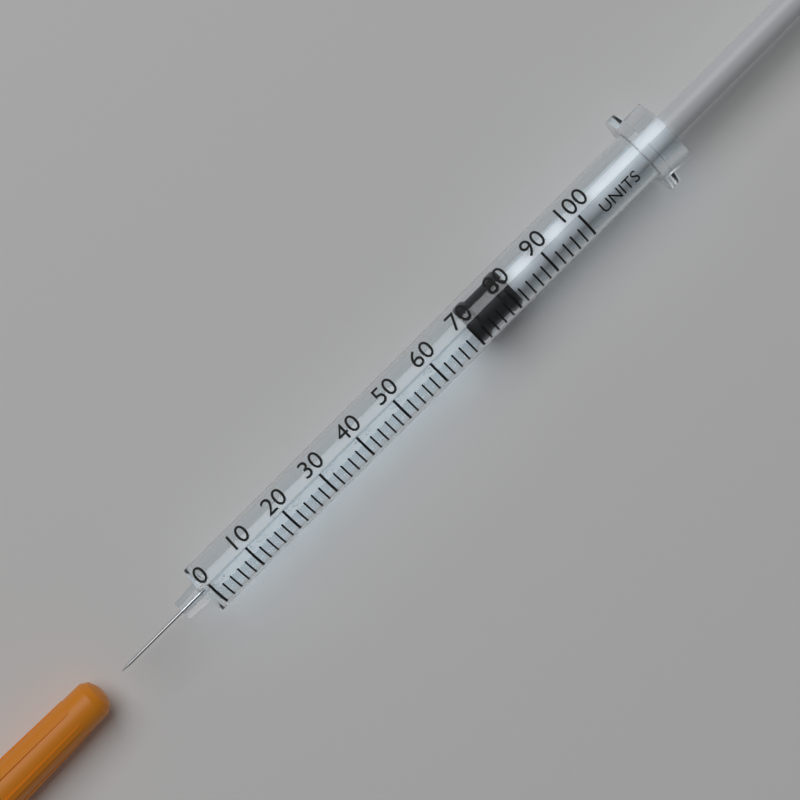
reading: 70 units
